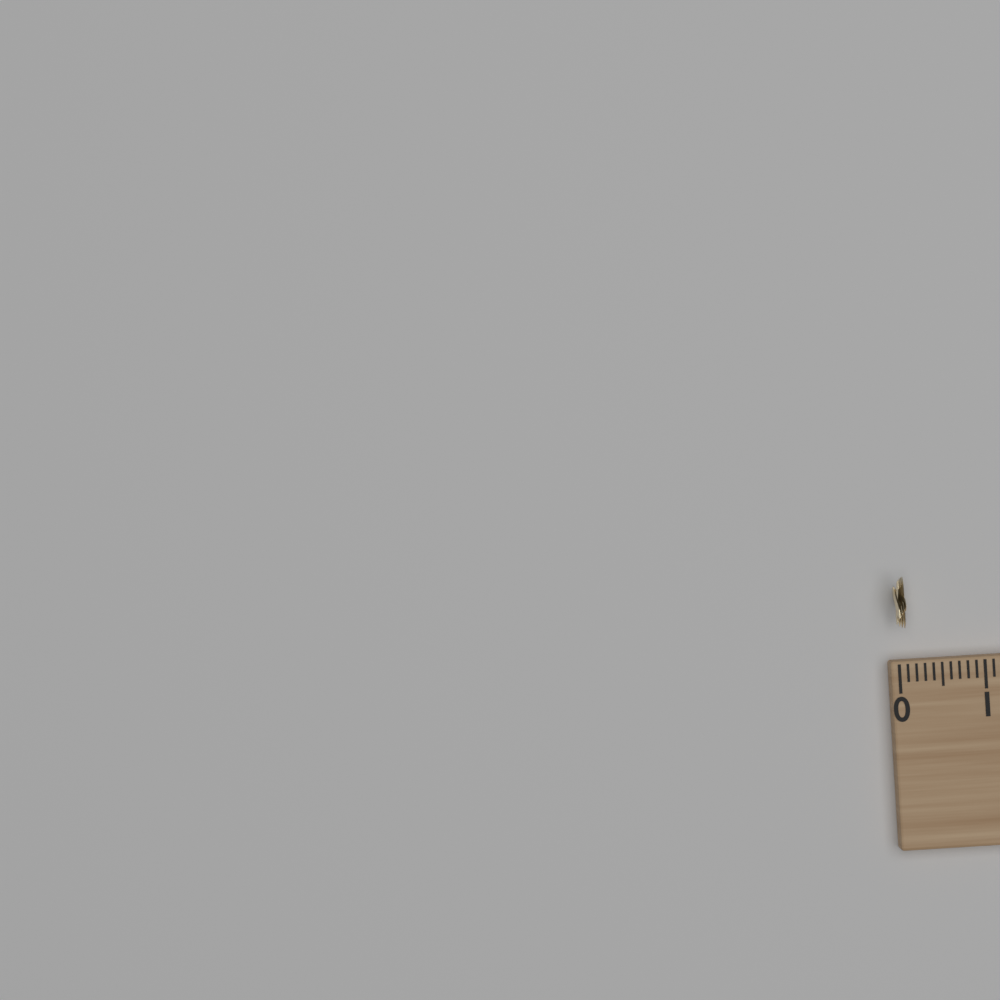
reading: 0.1 (no unit)
